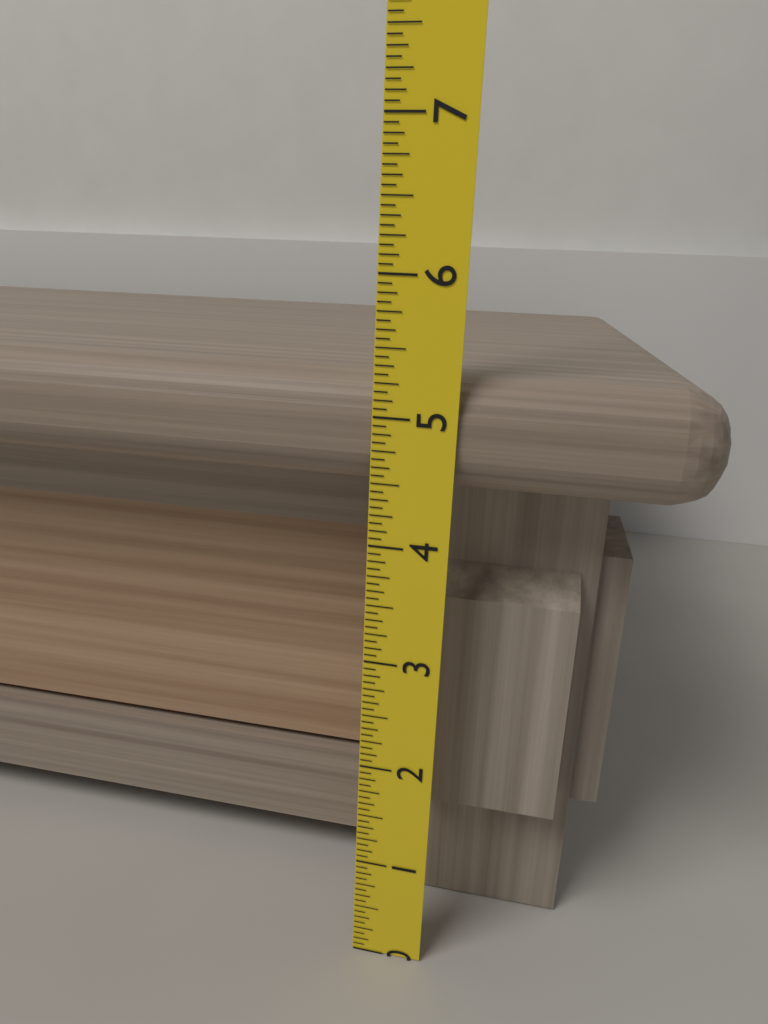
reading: 5.3125 (no unit)
